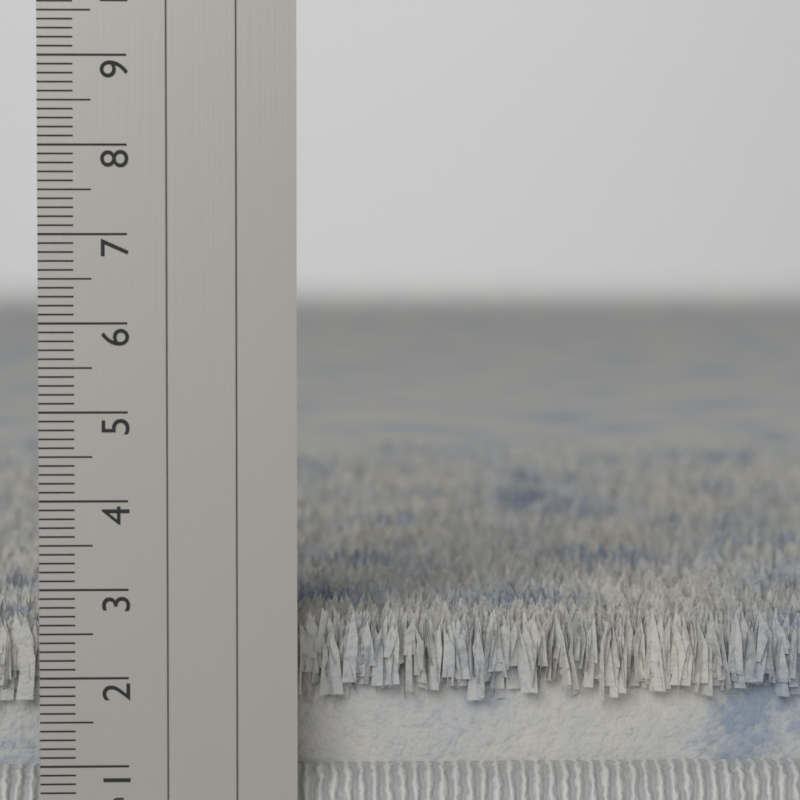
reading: 2.7 cm
